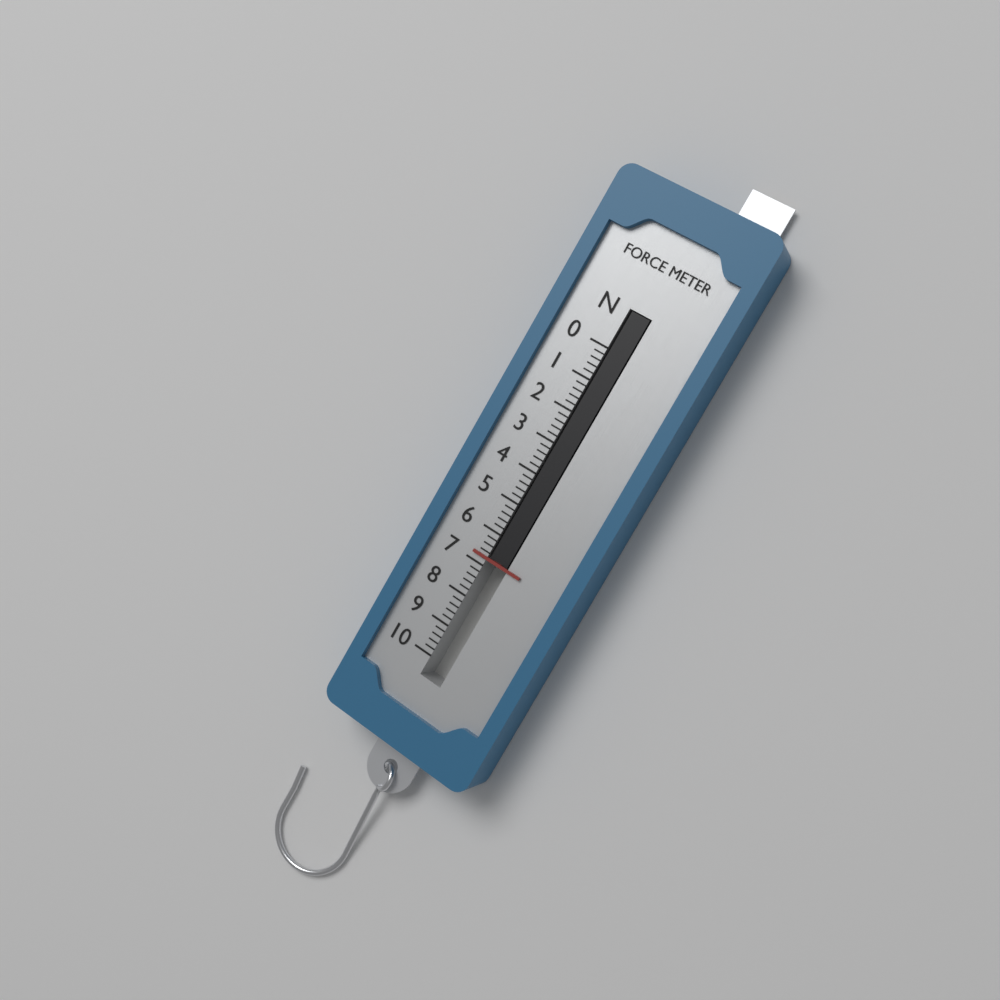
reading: 6.8 N
